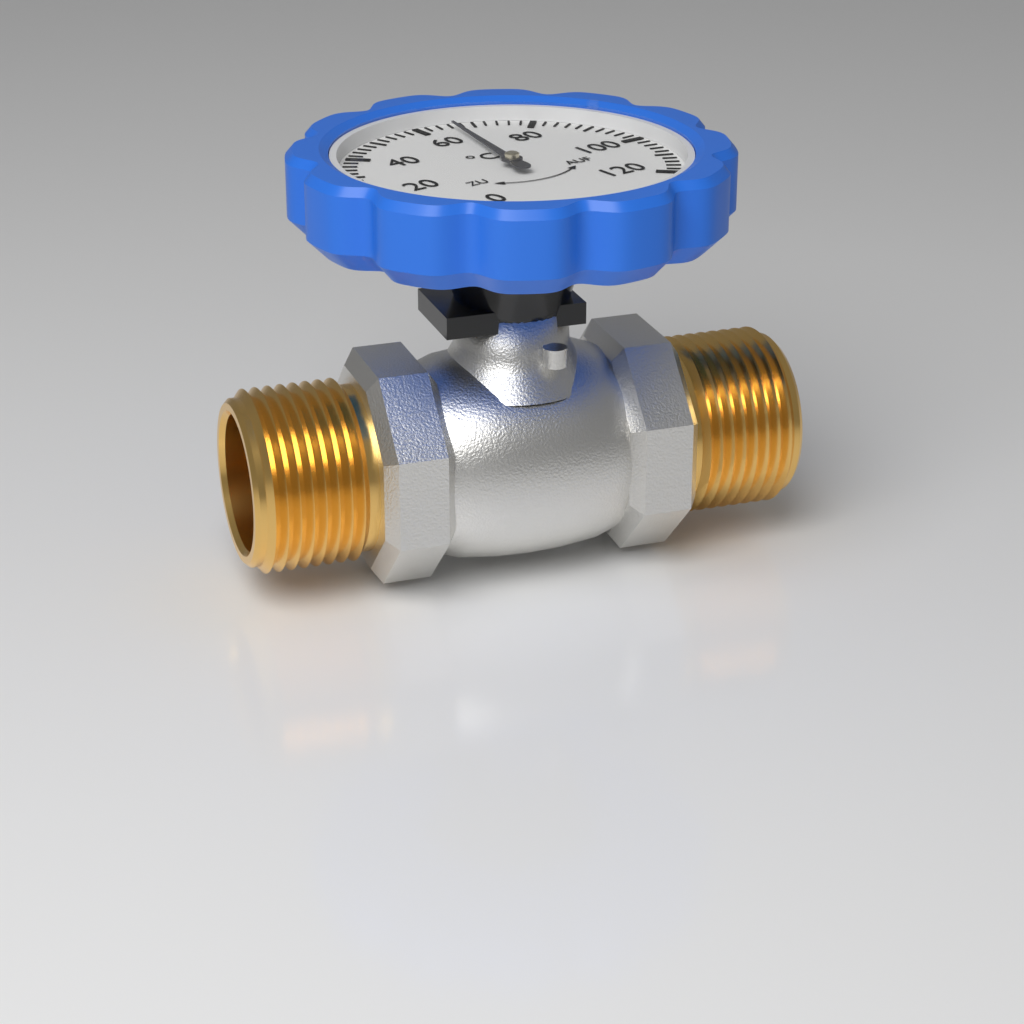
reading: 66 °C
